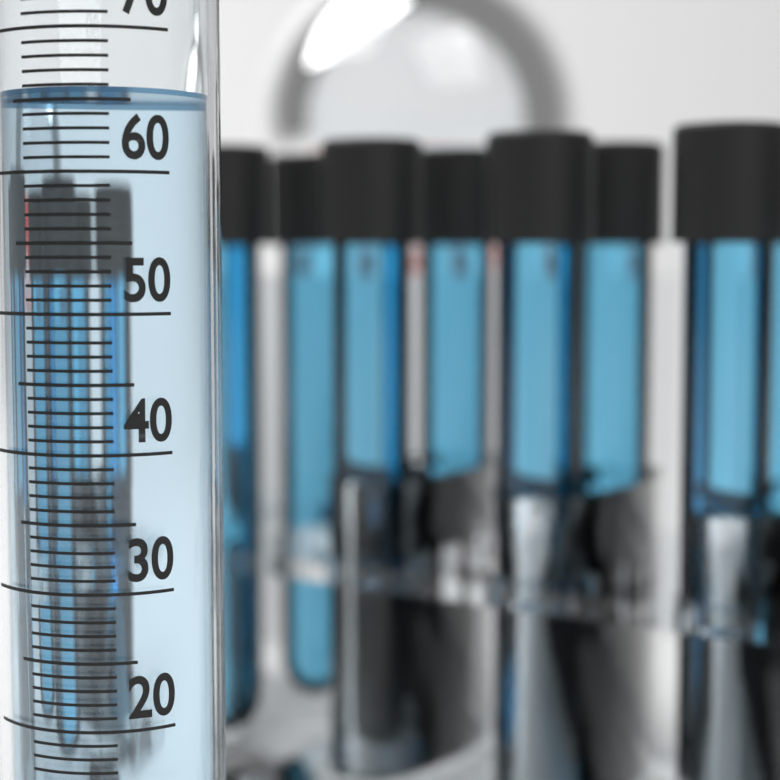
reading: 66 ml
